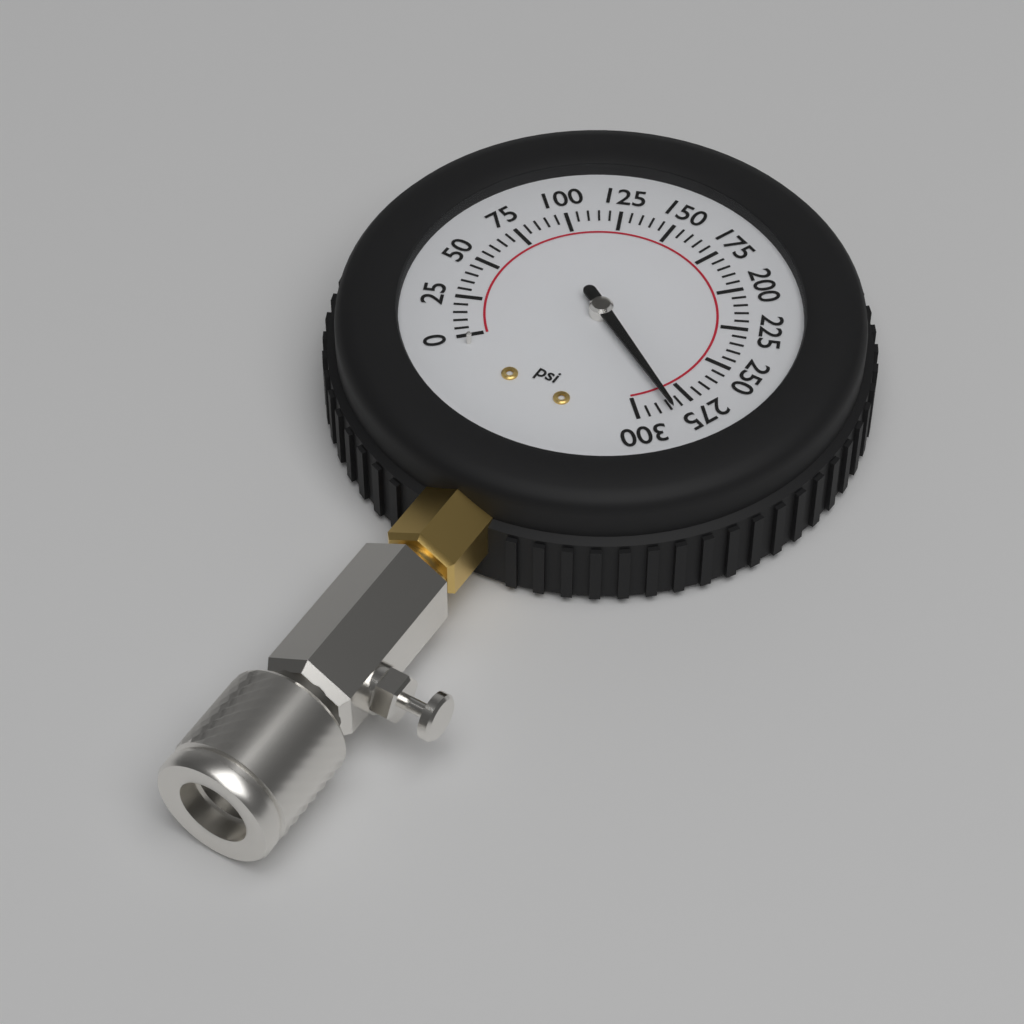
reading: 285 psi
